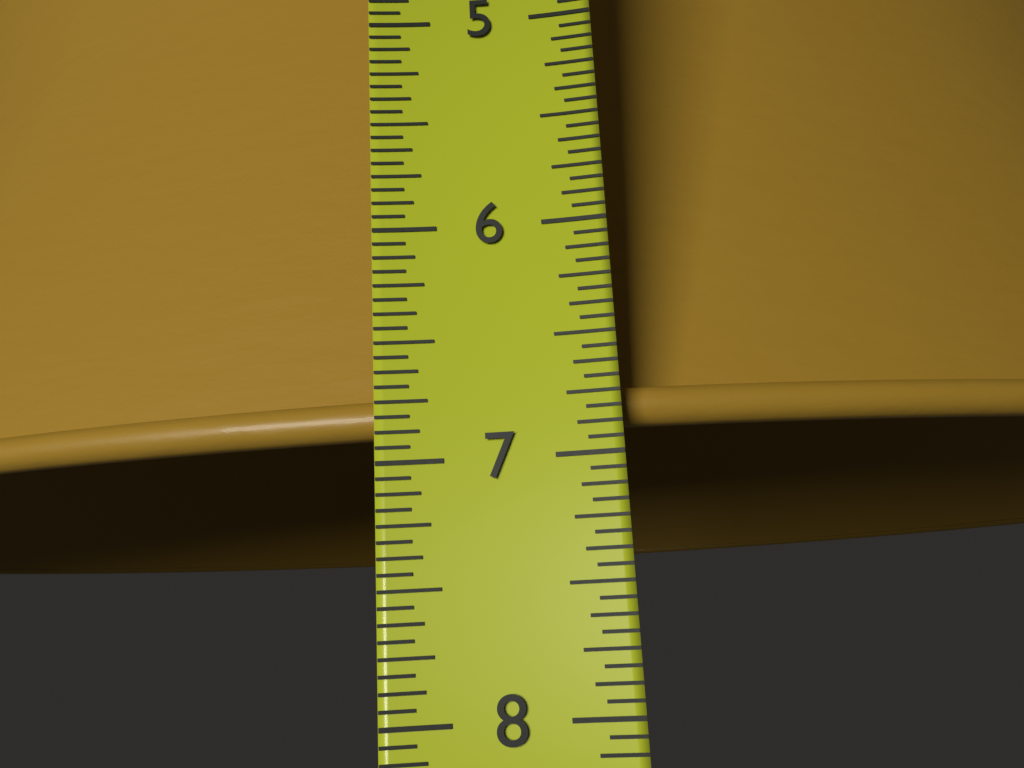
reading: 6.8750 in
